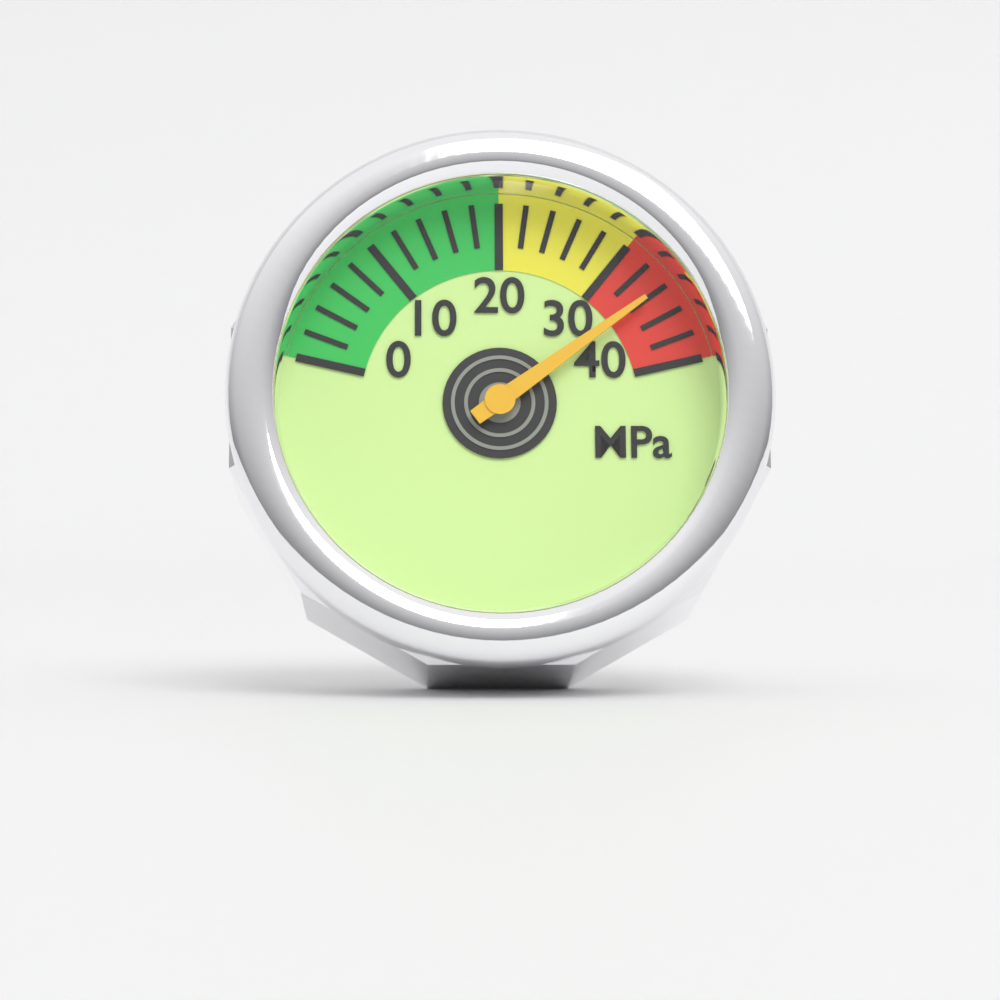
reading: 34 MPa
